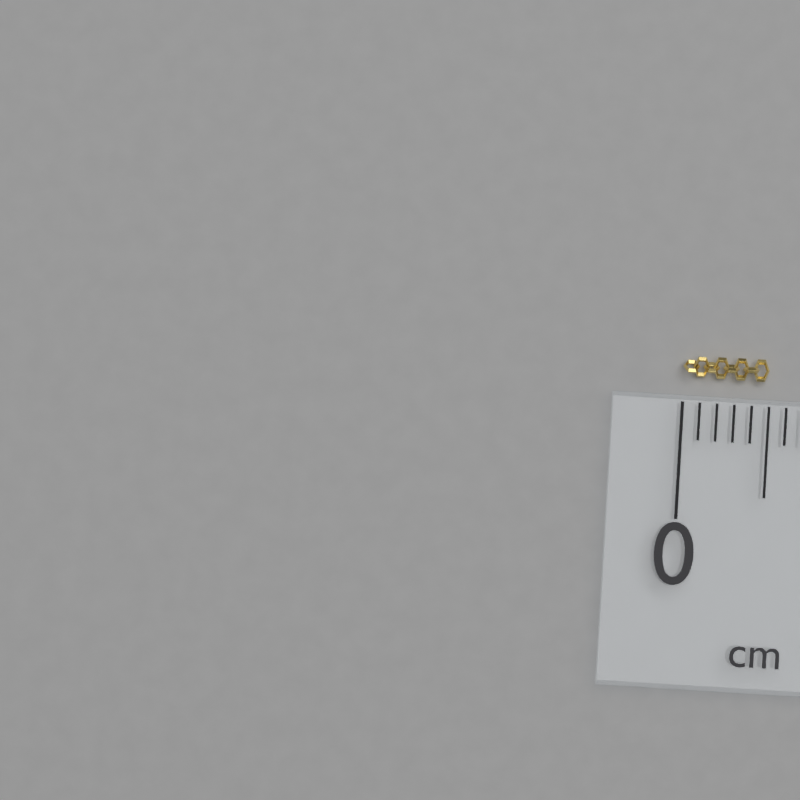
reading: 0.5 cm
